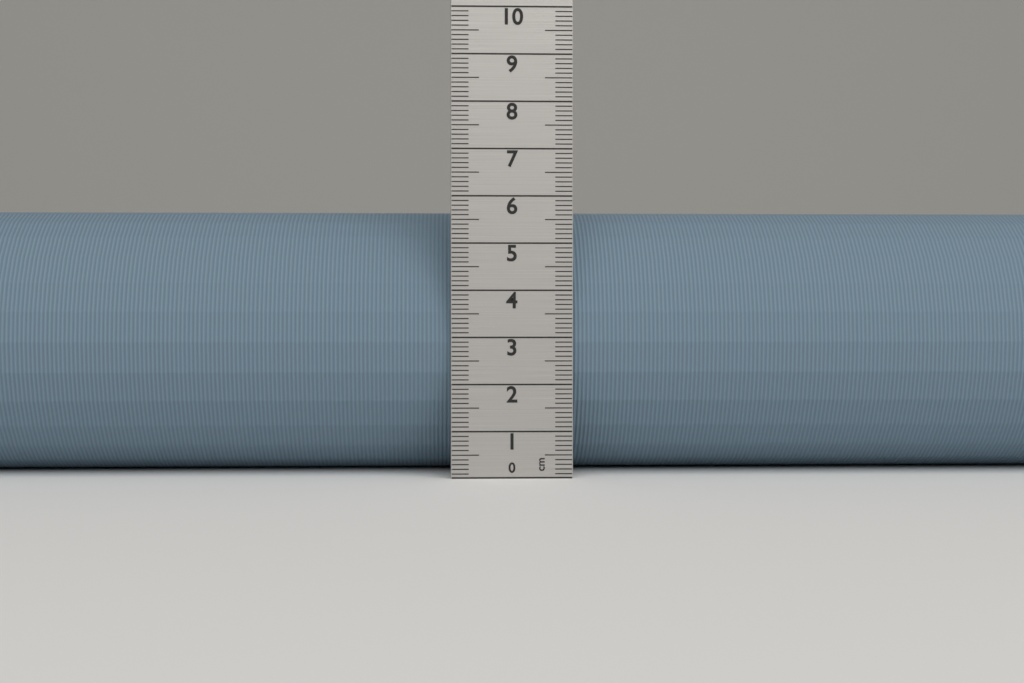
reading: 5.8 cm
